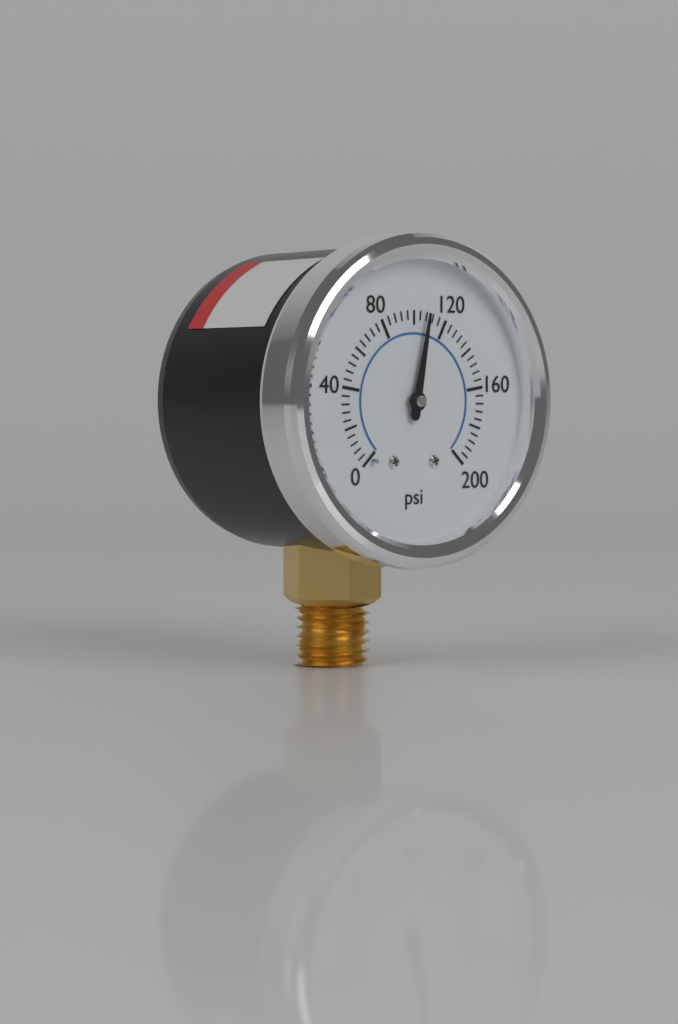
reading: 108 psi
